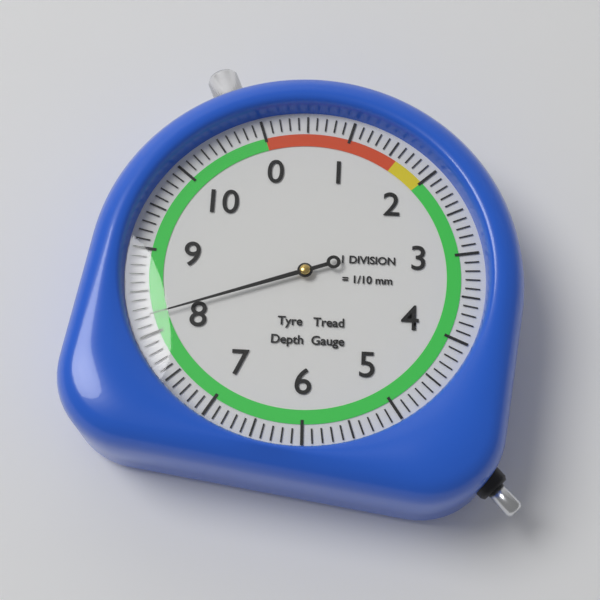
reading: 8.2 mm
